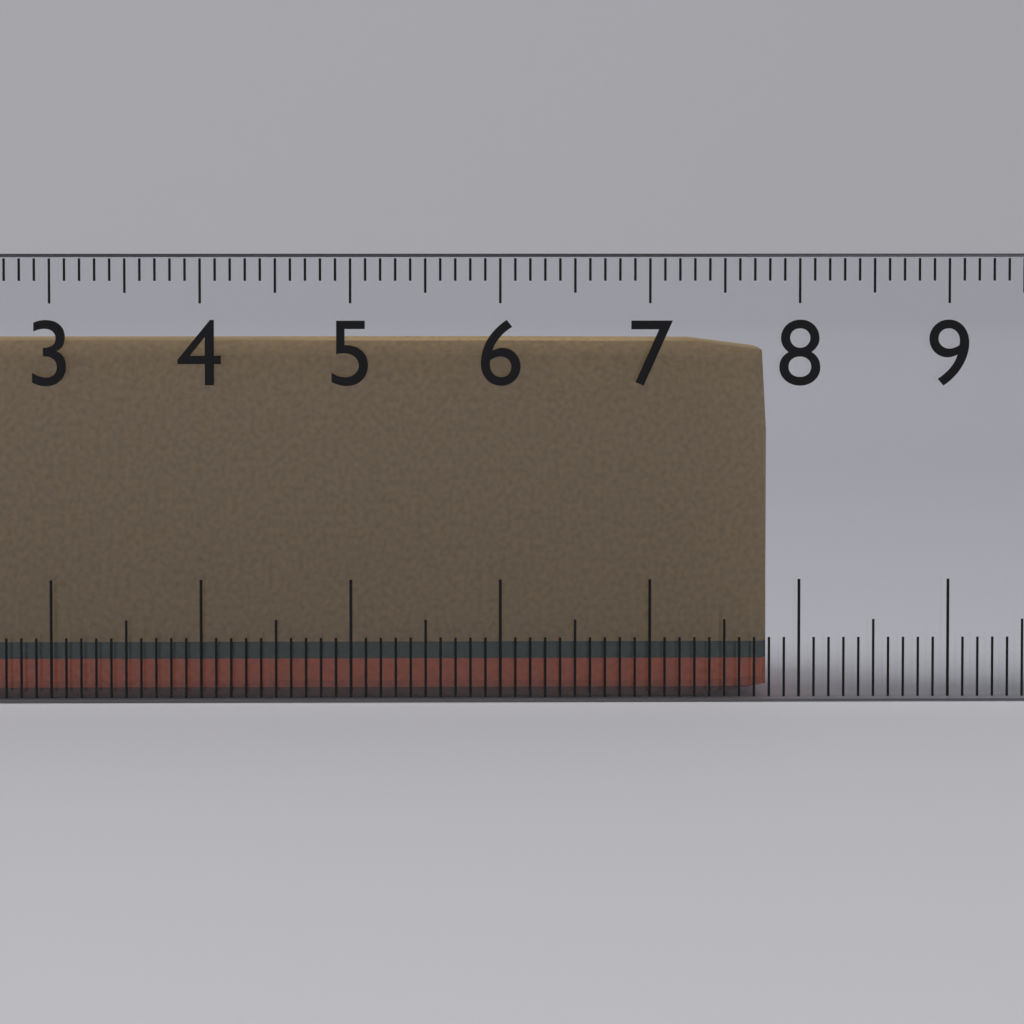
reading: 7.8 cm
